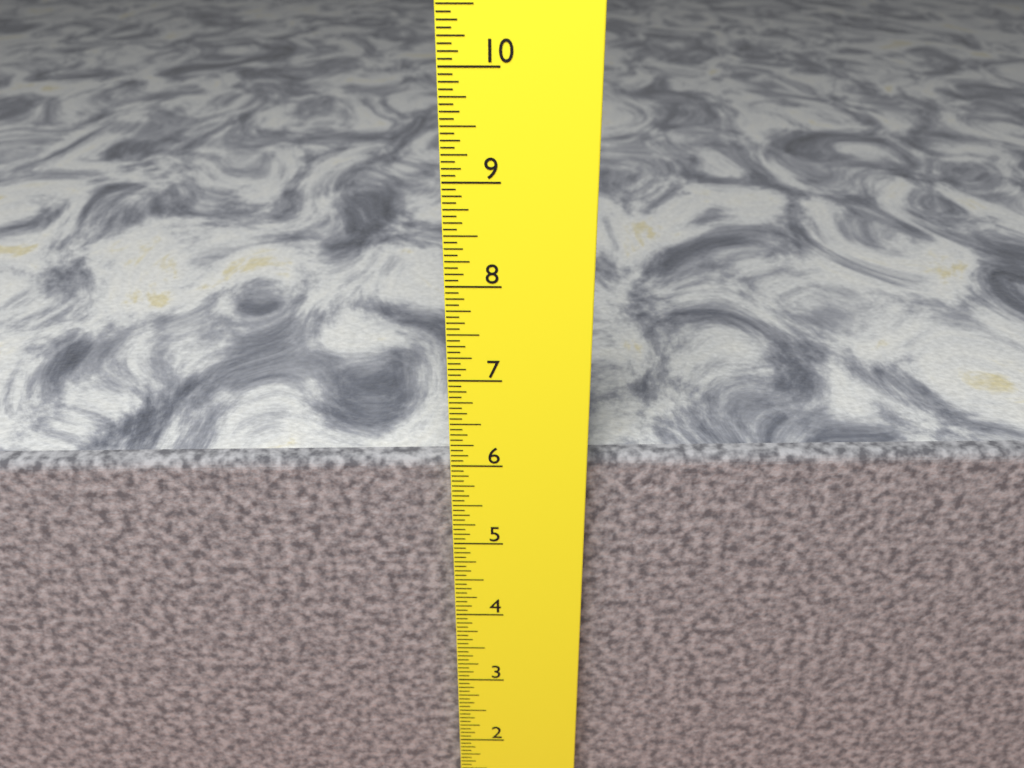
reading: 6.0000 in
